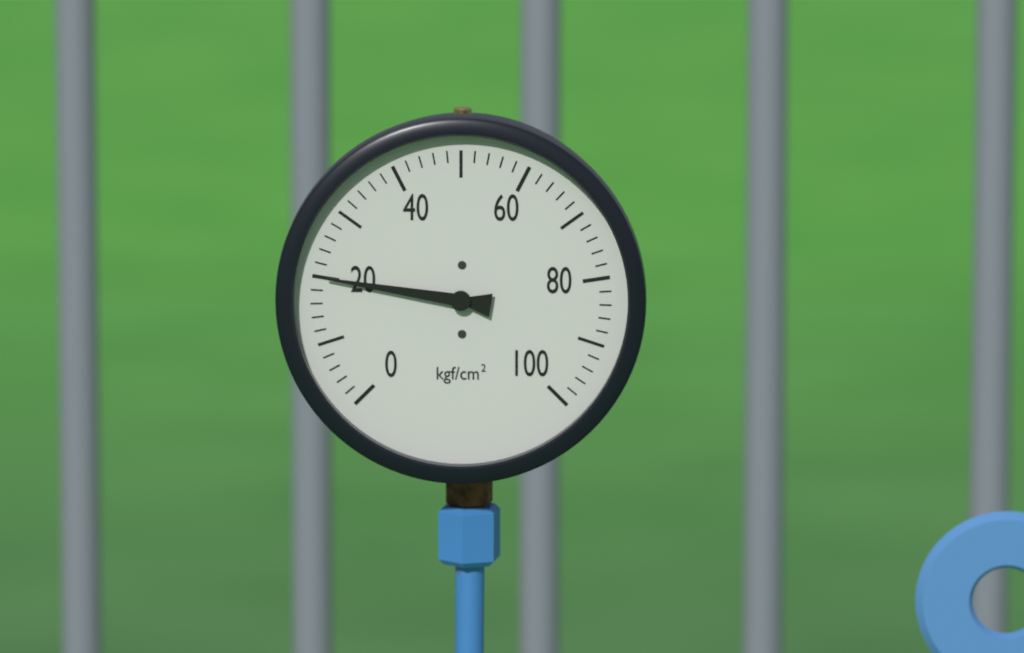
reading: 20 kgf/cm²
